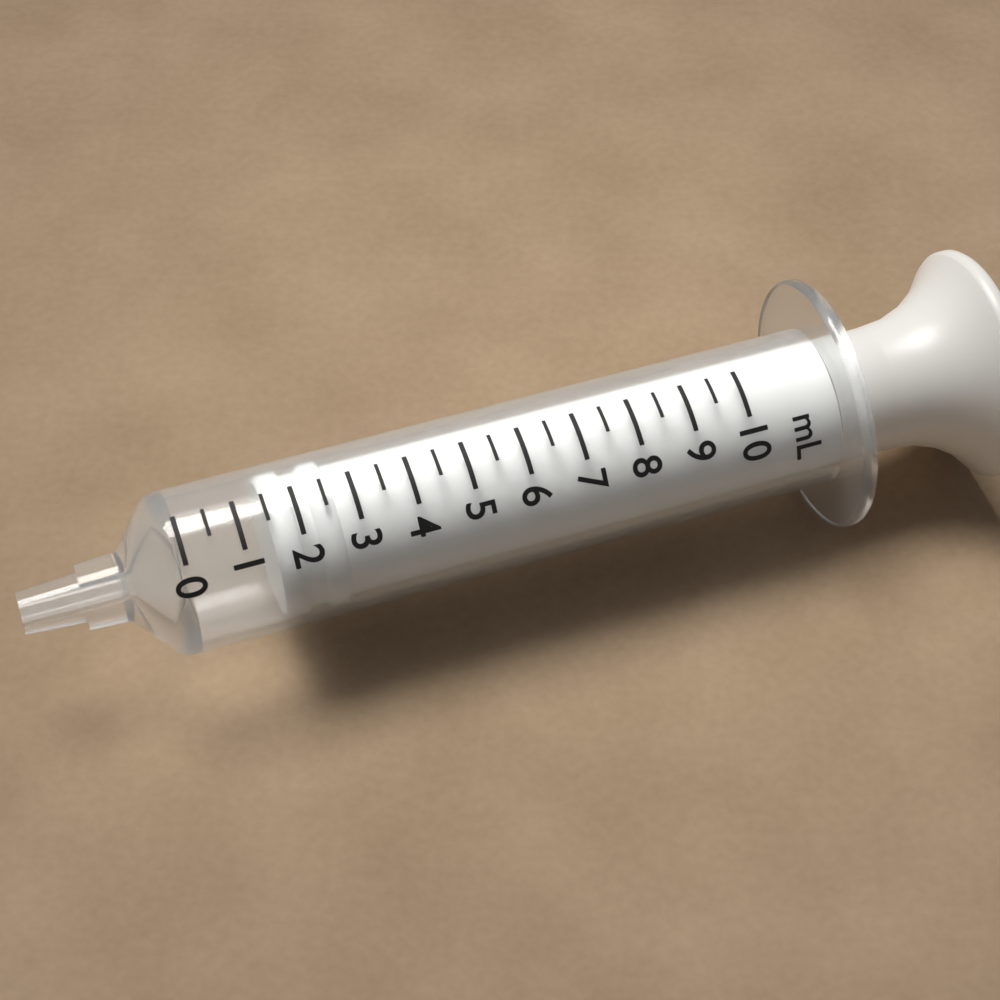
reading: 1.5 mL
